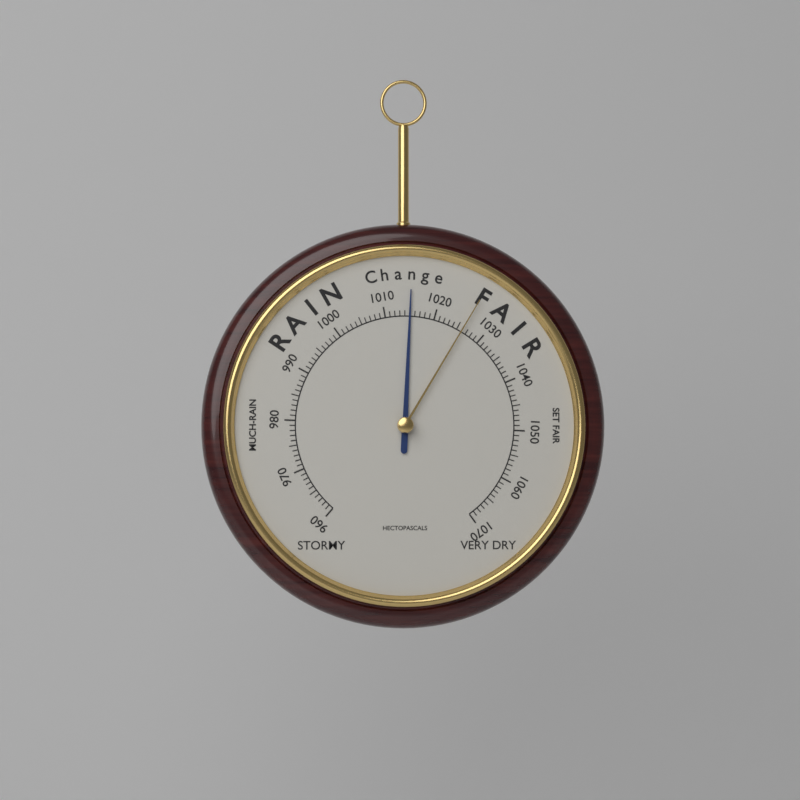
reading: 1015 hPa
